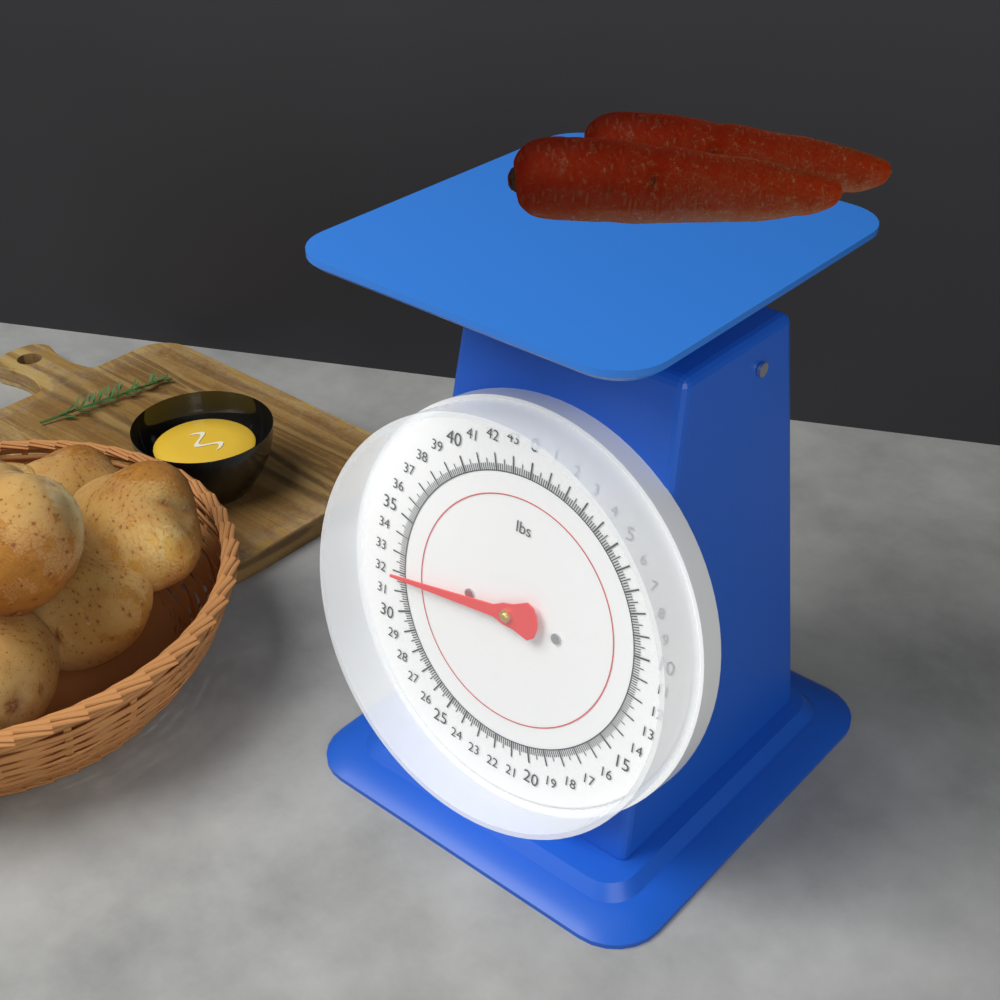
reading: 31.875 lbs
